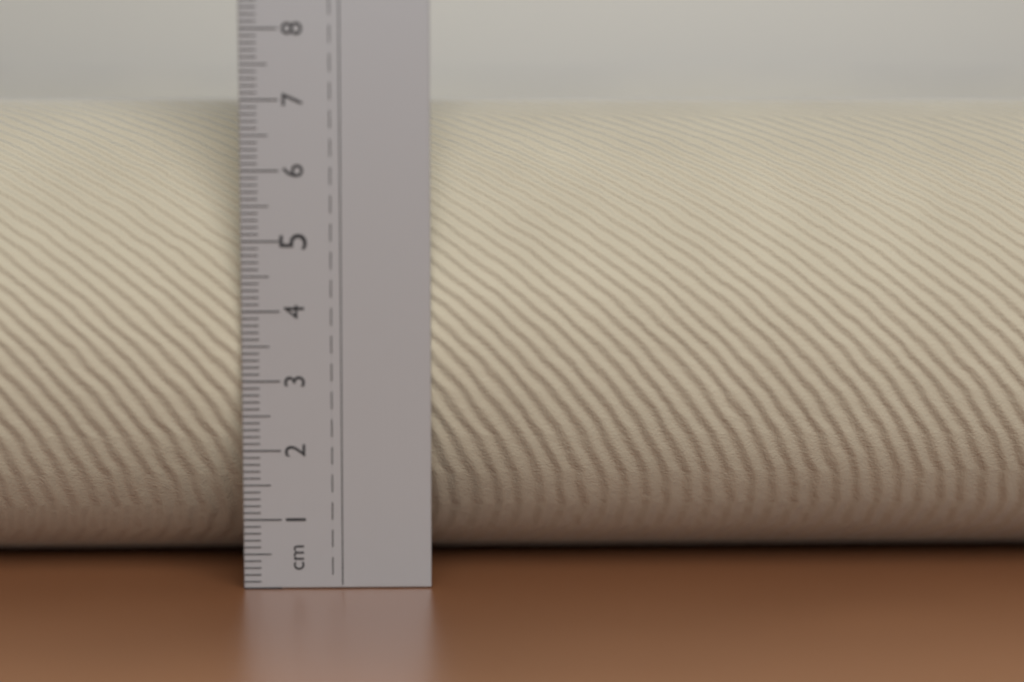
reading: 7.0 cm
